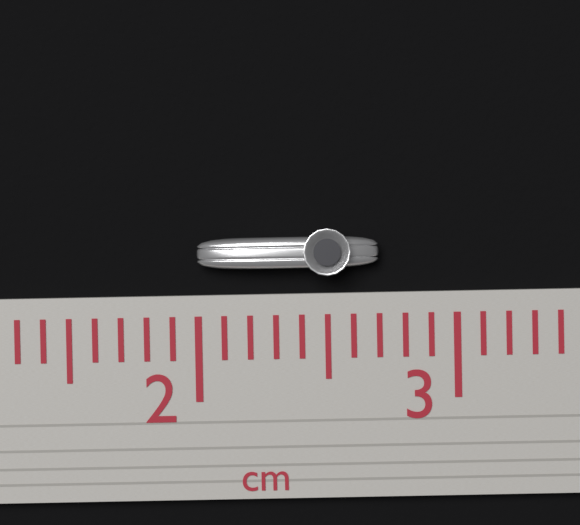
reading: 2.7 cm
